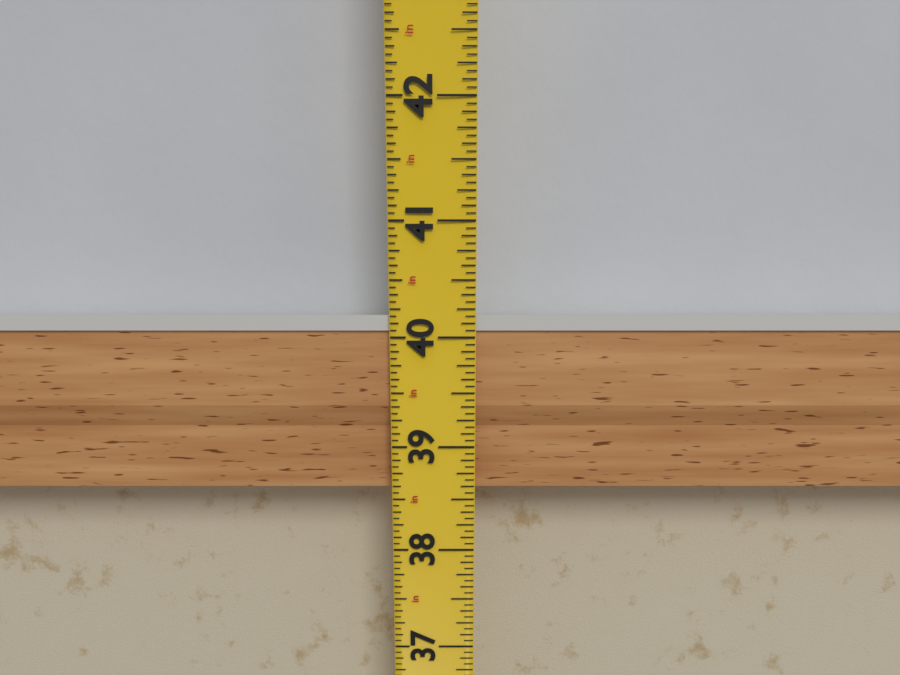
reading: 40.2000 in
